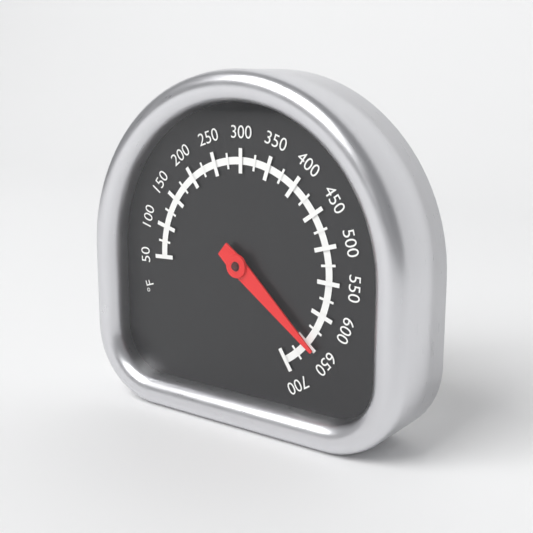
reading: 650 °F
